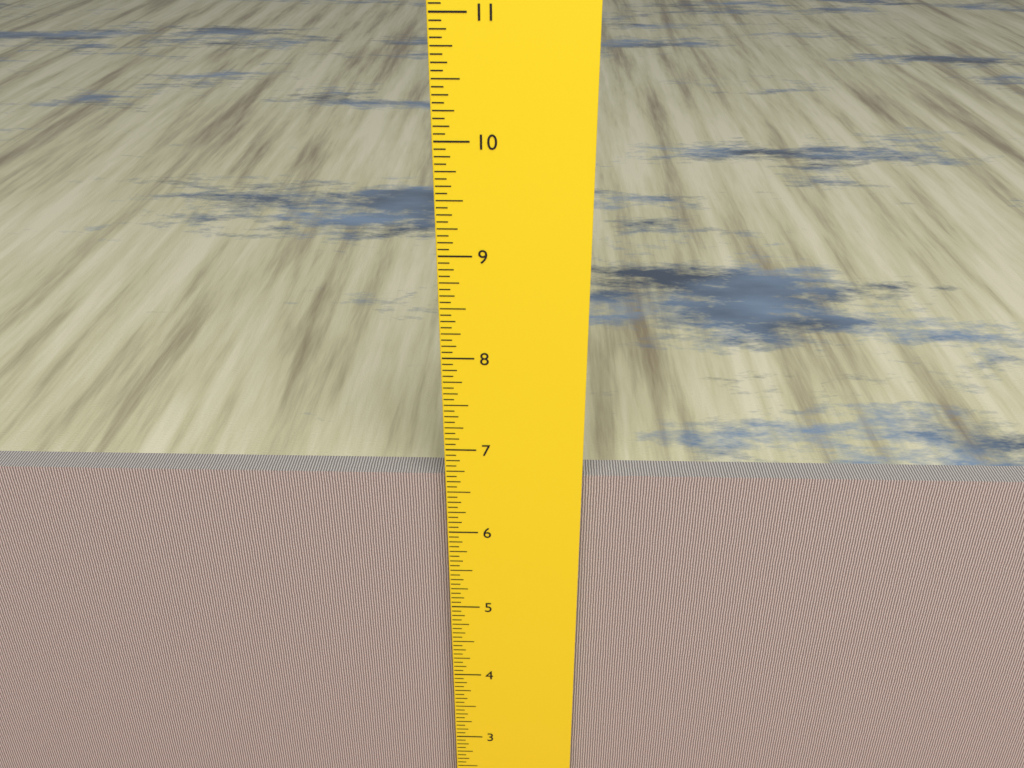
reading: 6.6250 inch
